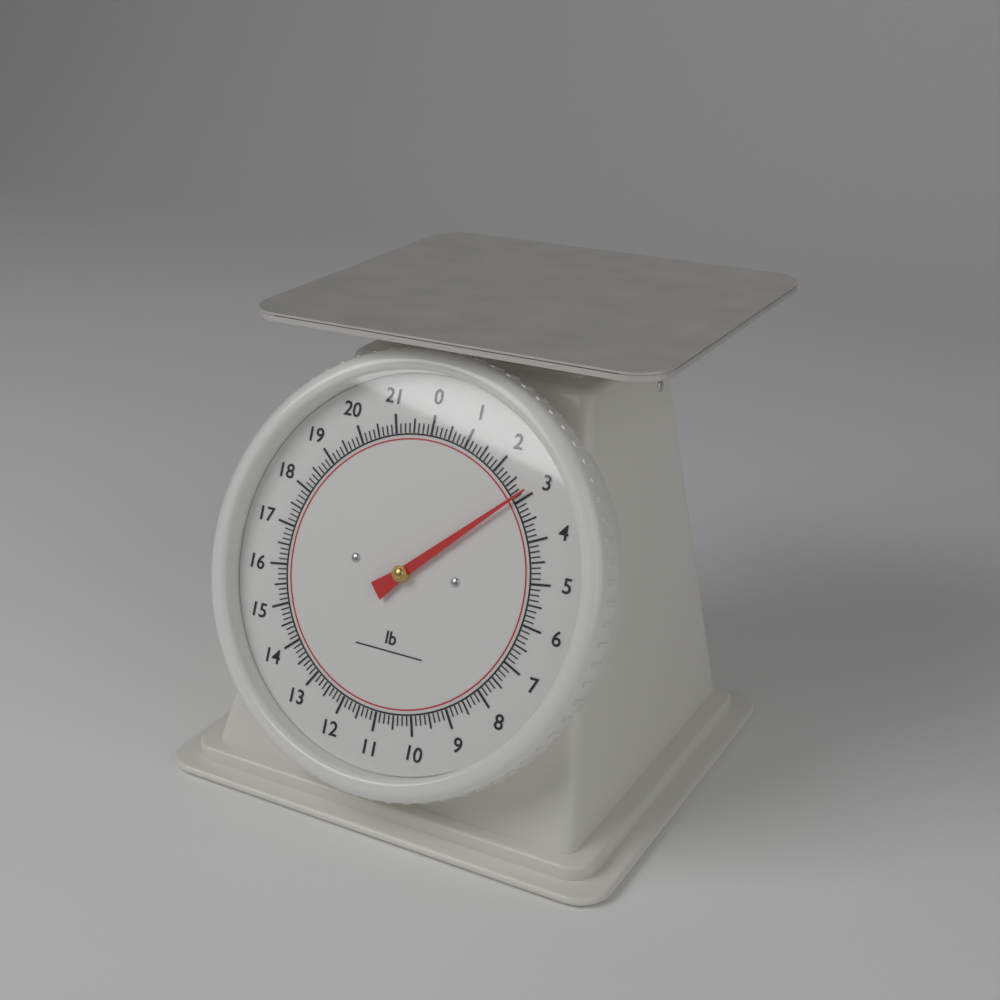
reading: 2.875 lb
